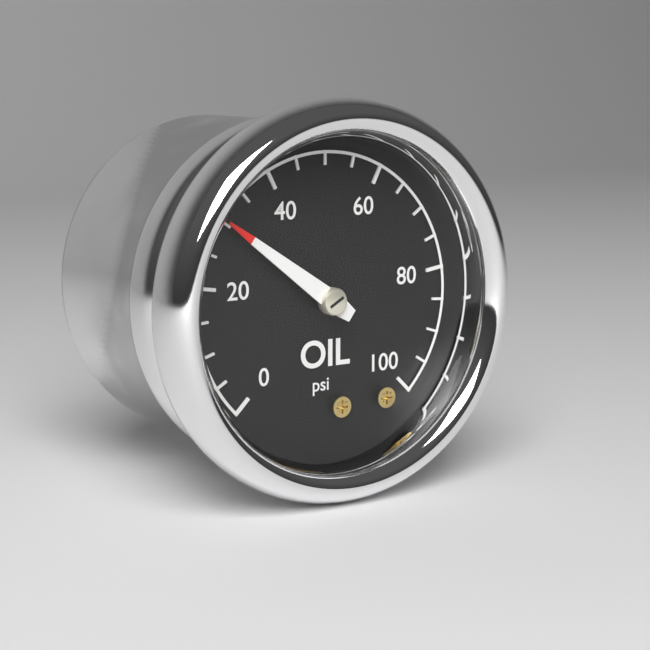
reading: 30 psi
